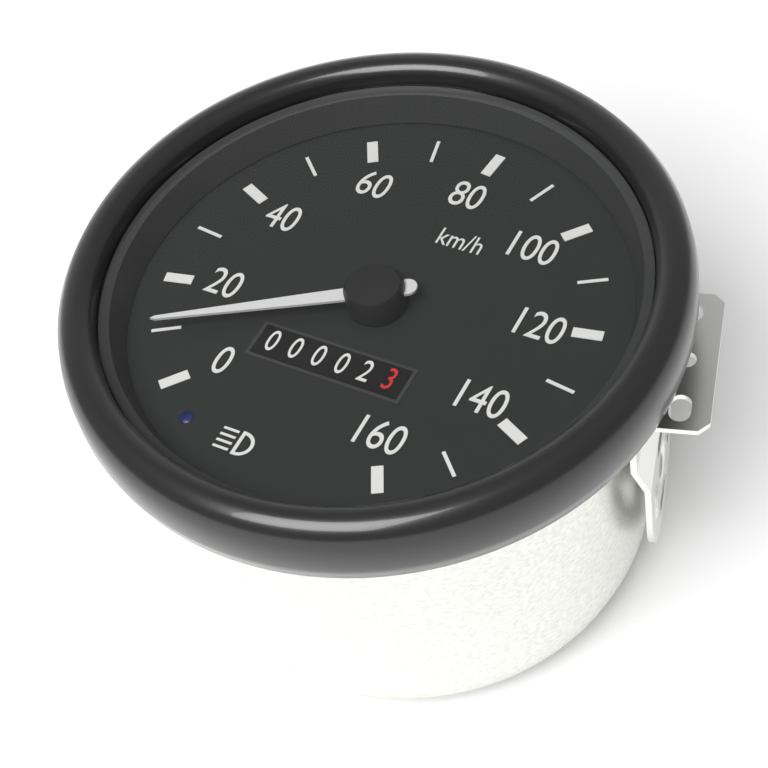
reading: 10 km/h
